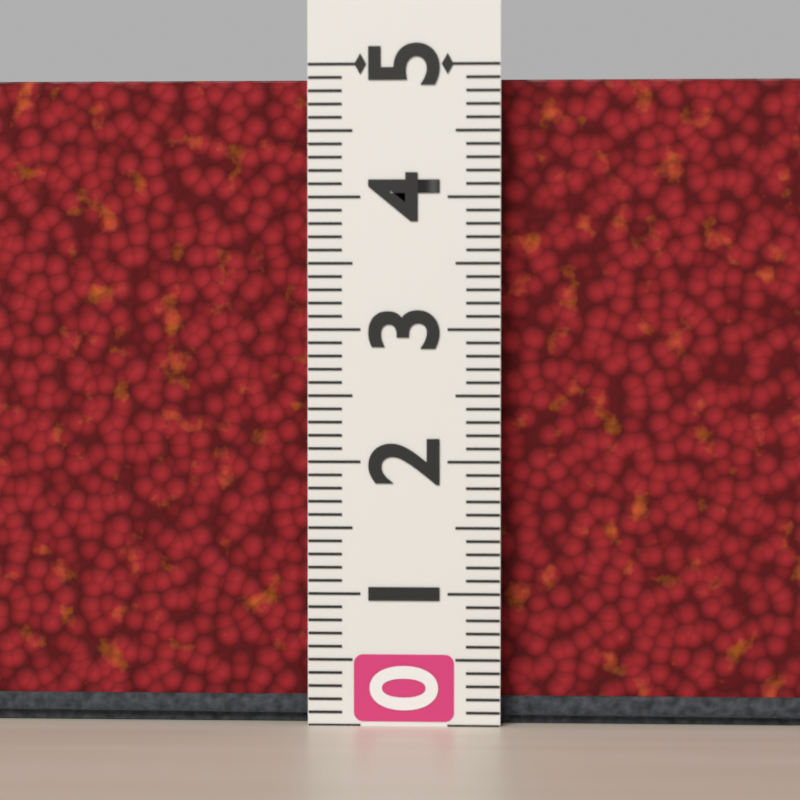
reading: 4.9 (no unit)
